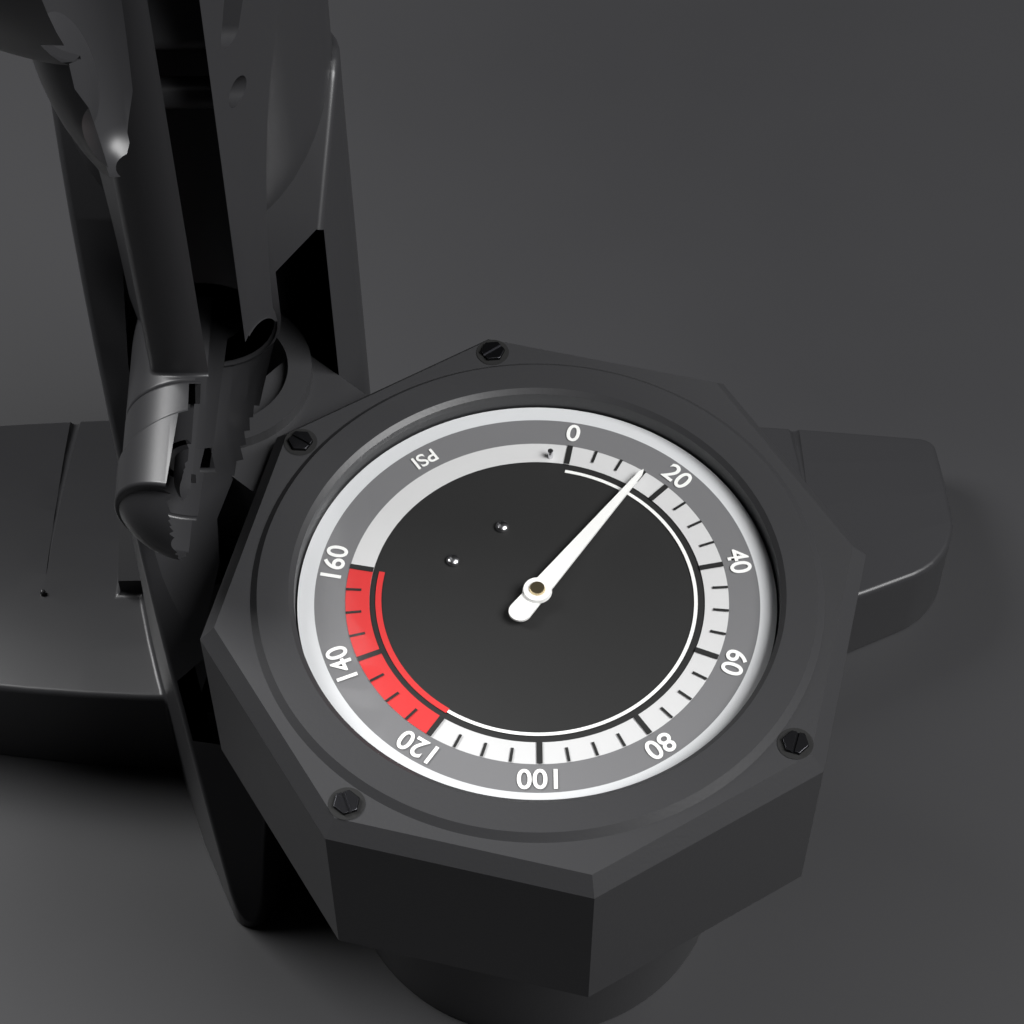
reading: 15 psi
